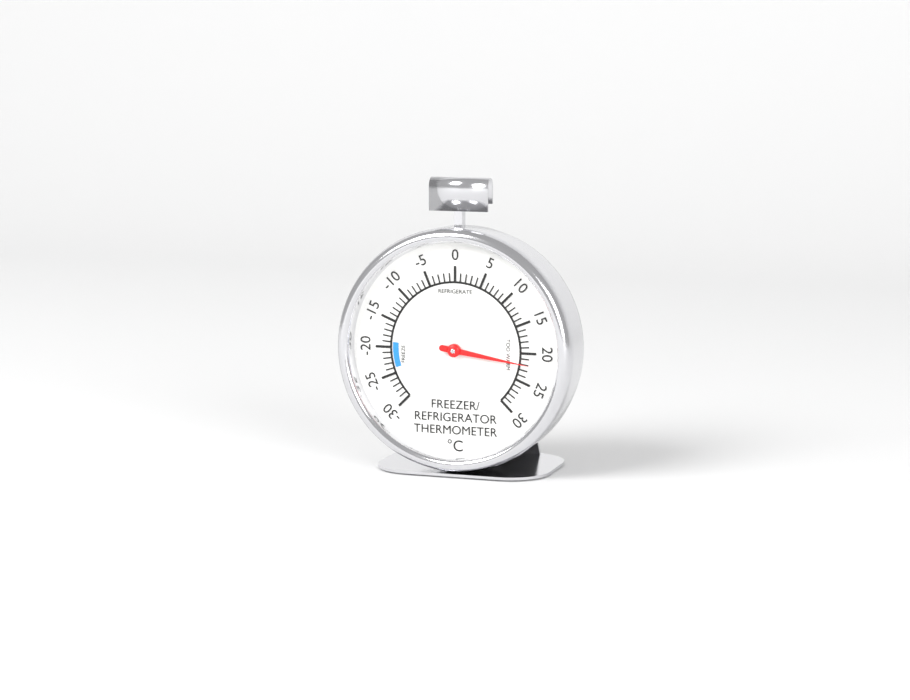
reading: 22 °C
